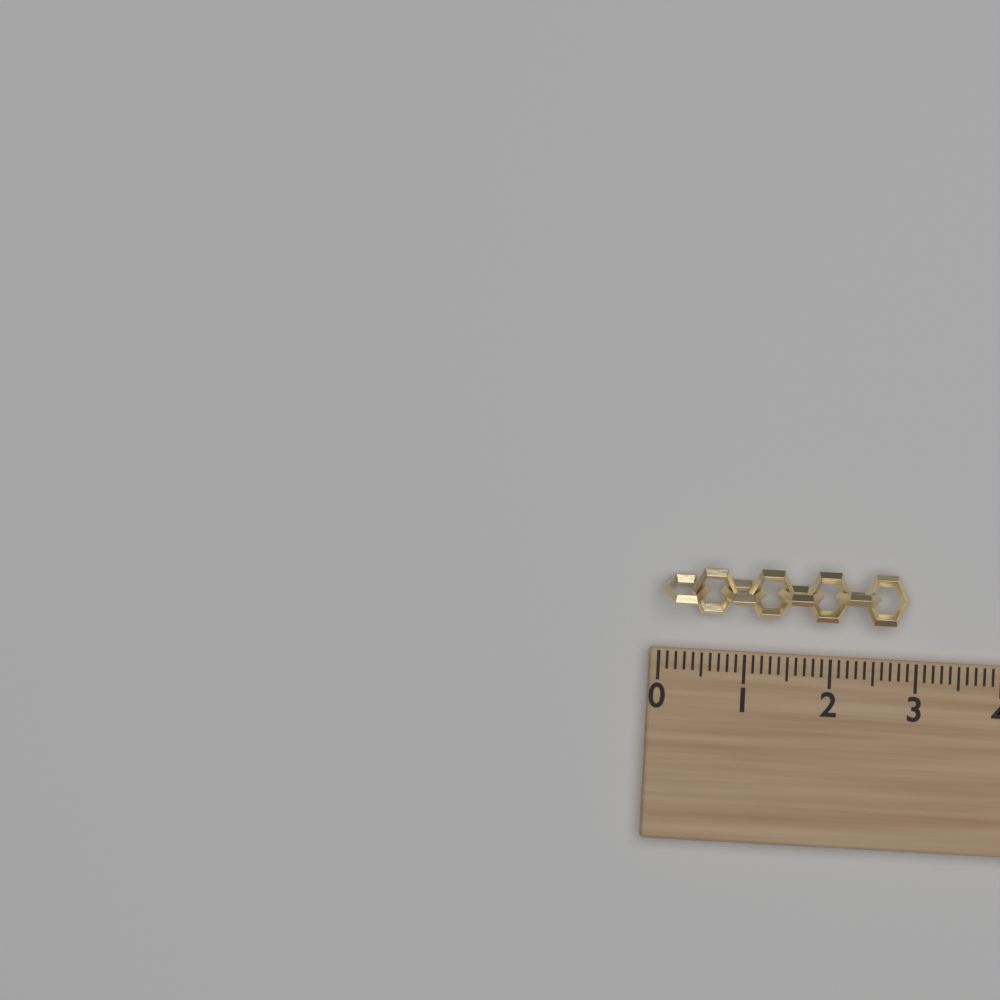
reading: 2.9 (no unit)
